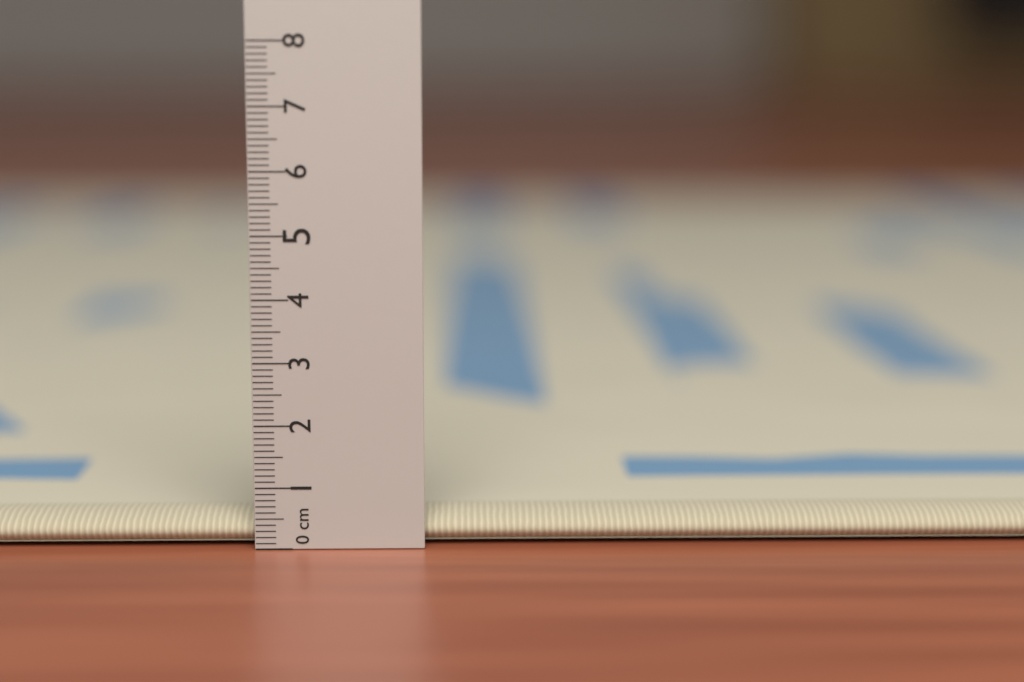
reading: 0.5 cm
